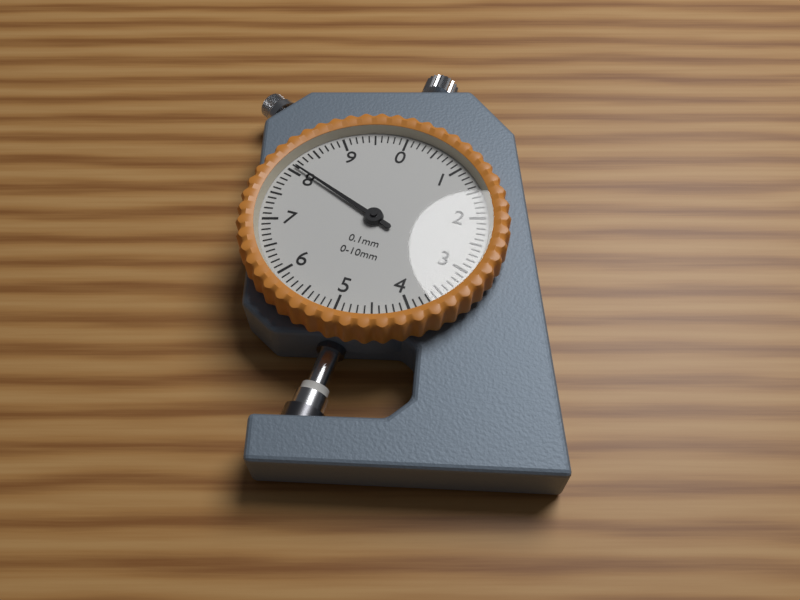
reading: 8.1 mm
